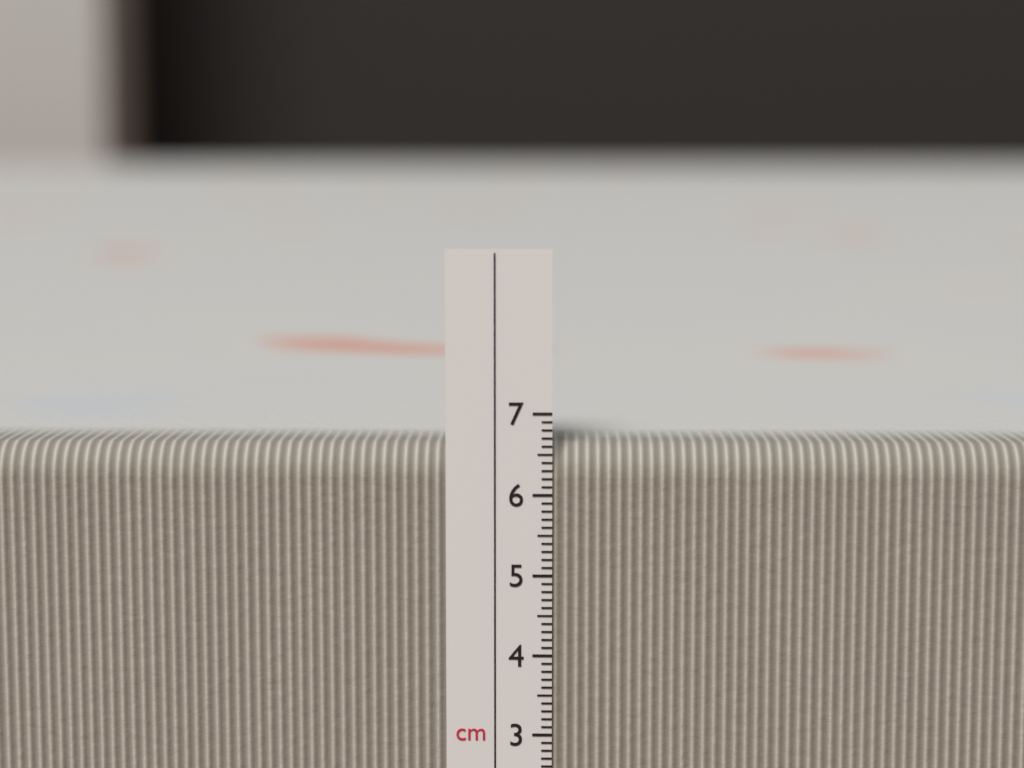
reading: 6.6 cm
